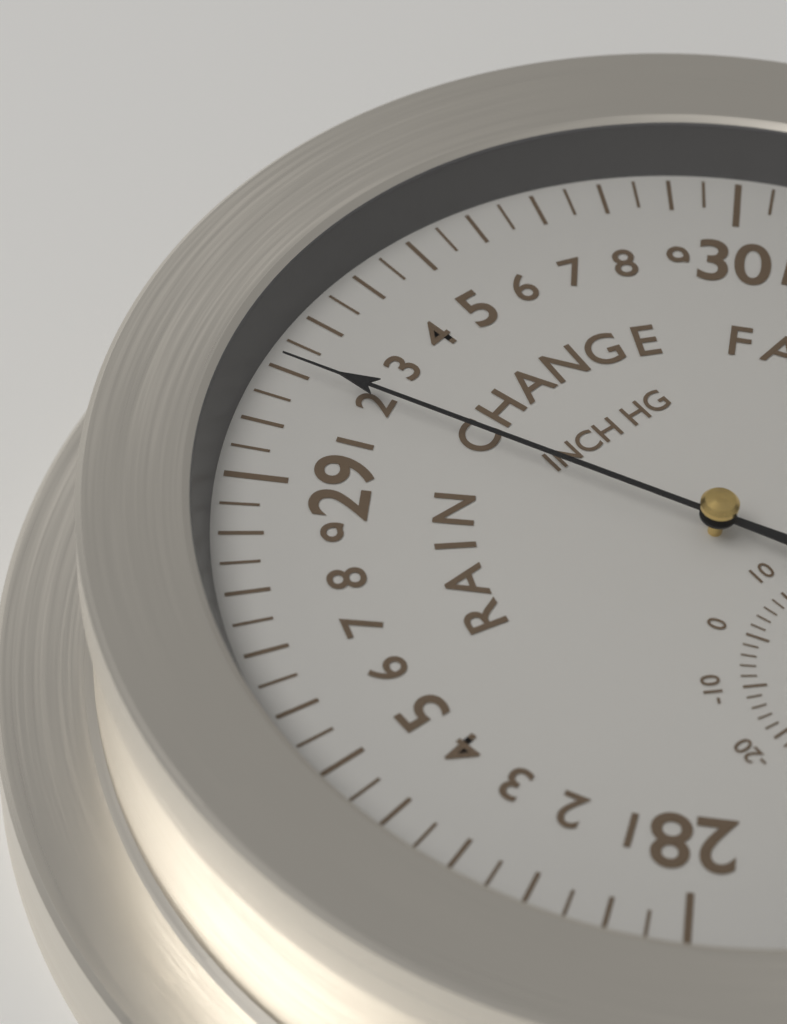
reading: 29.20 inHg
